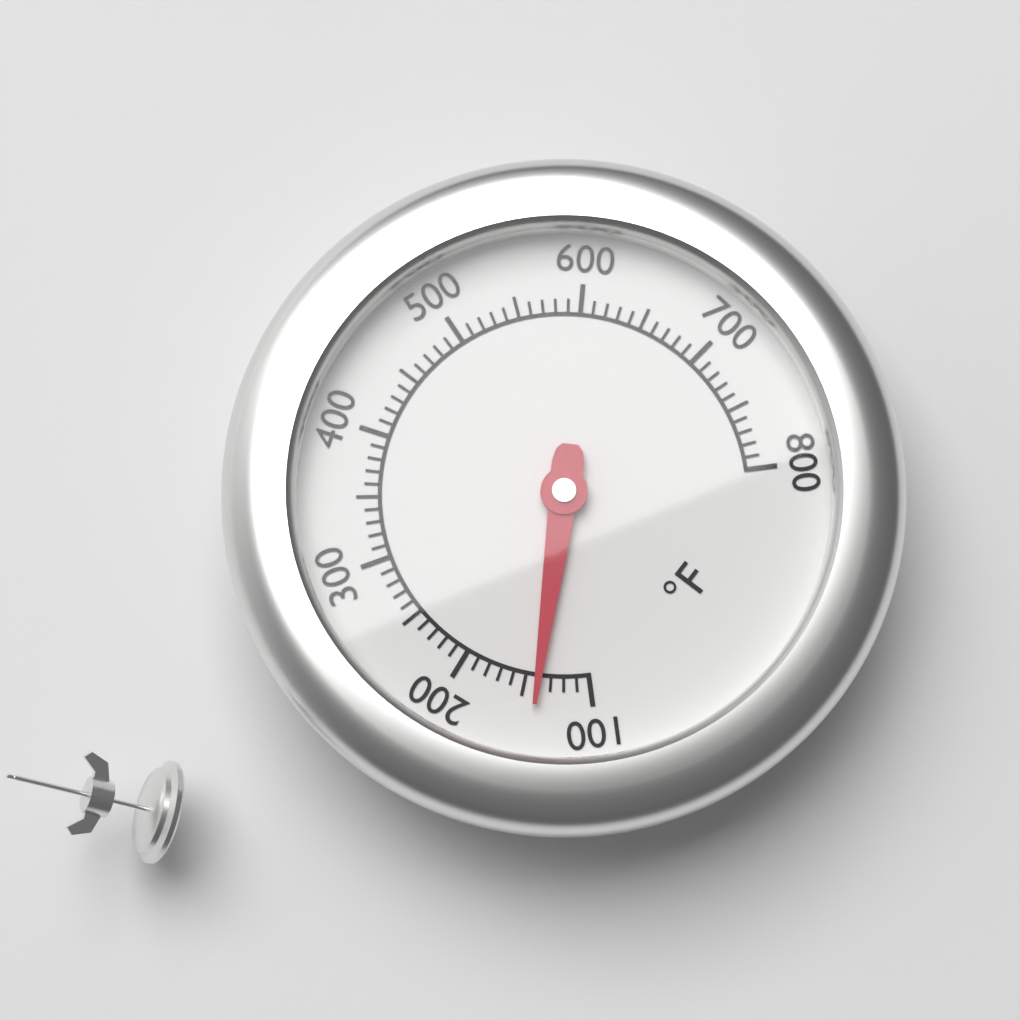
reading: 140 °F
